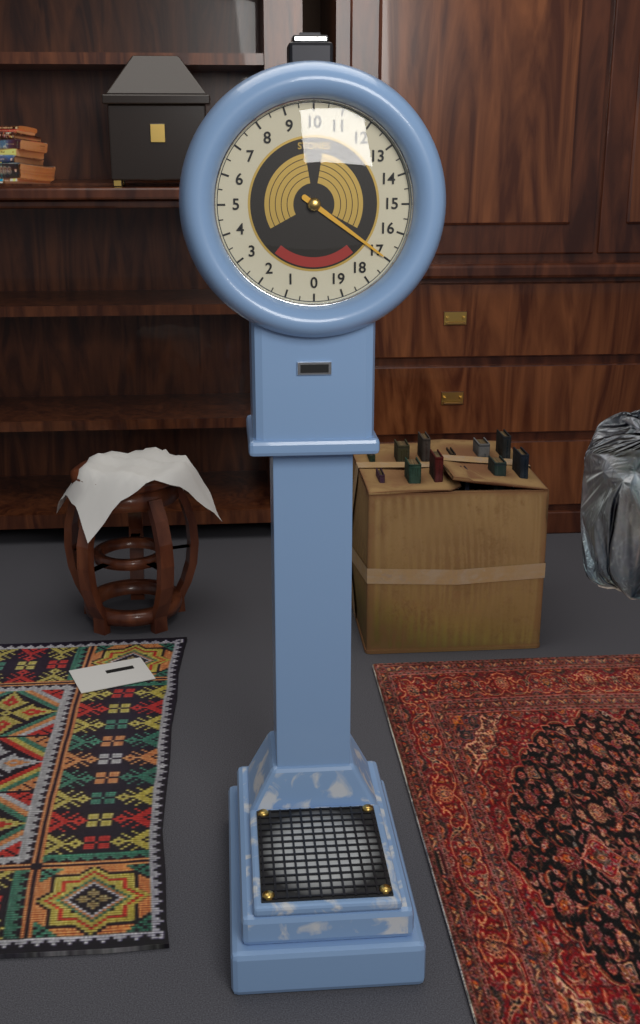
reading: 17.0 stones
